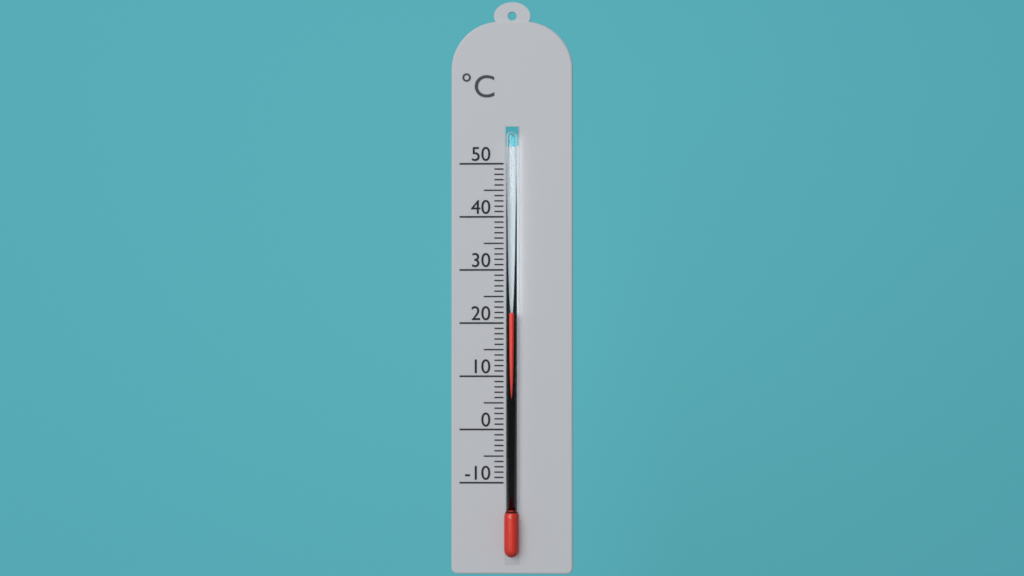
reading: 22 °C
